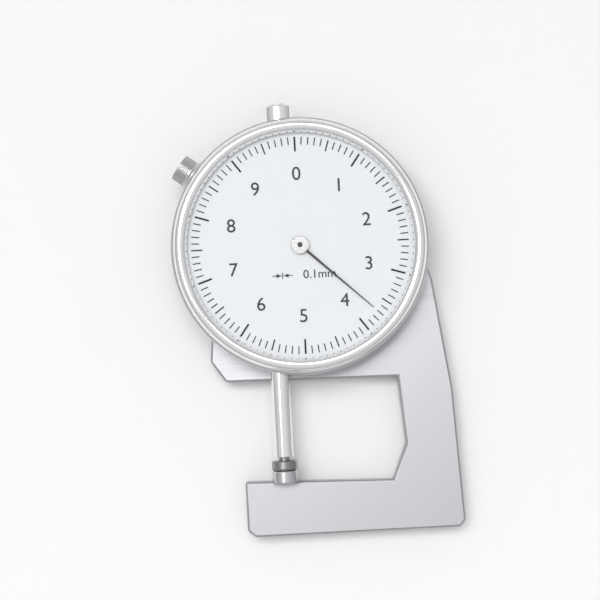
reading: 3.7 mm
